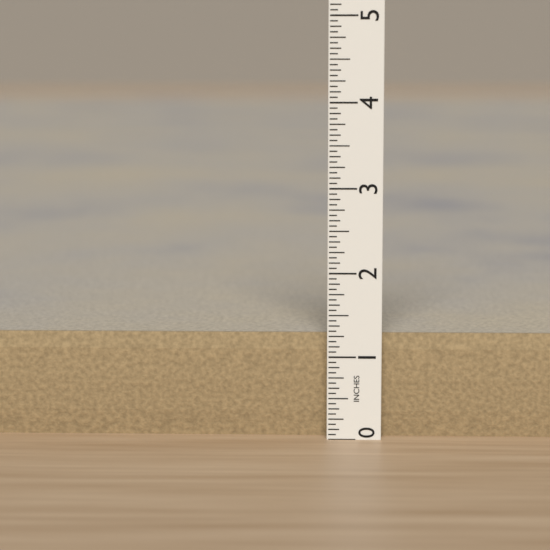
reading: 1.2500 in
